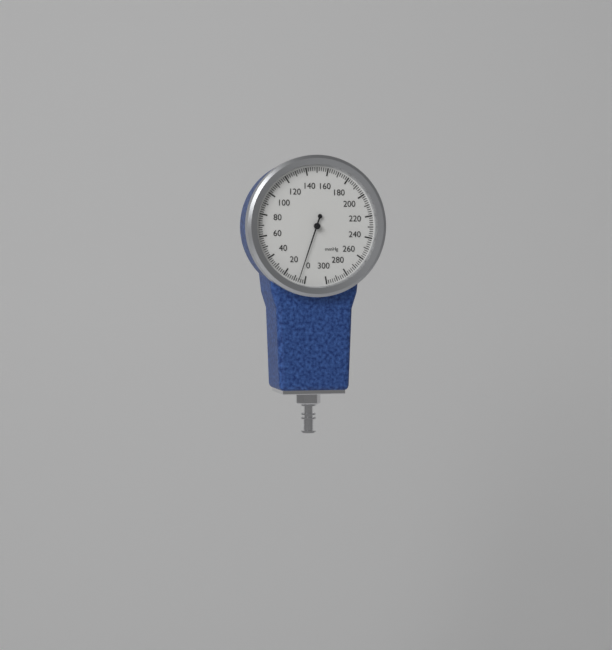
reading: 6 mmHg
